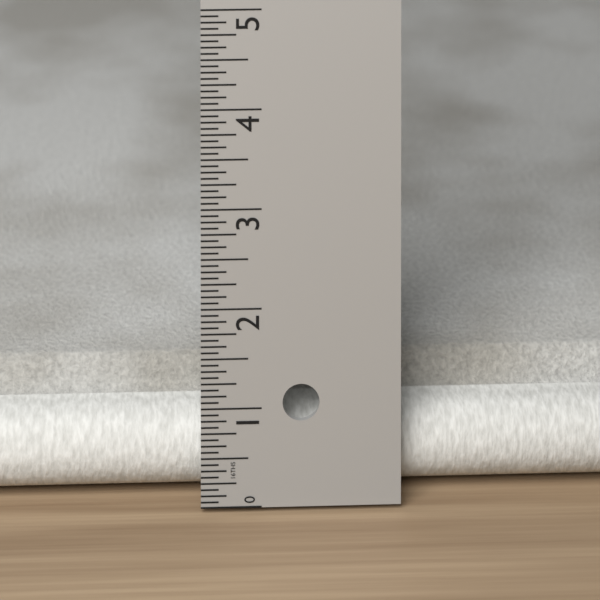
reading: 1.1250 in
